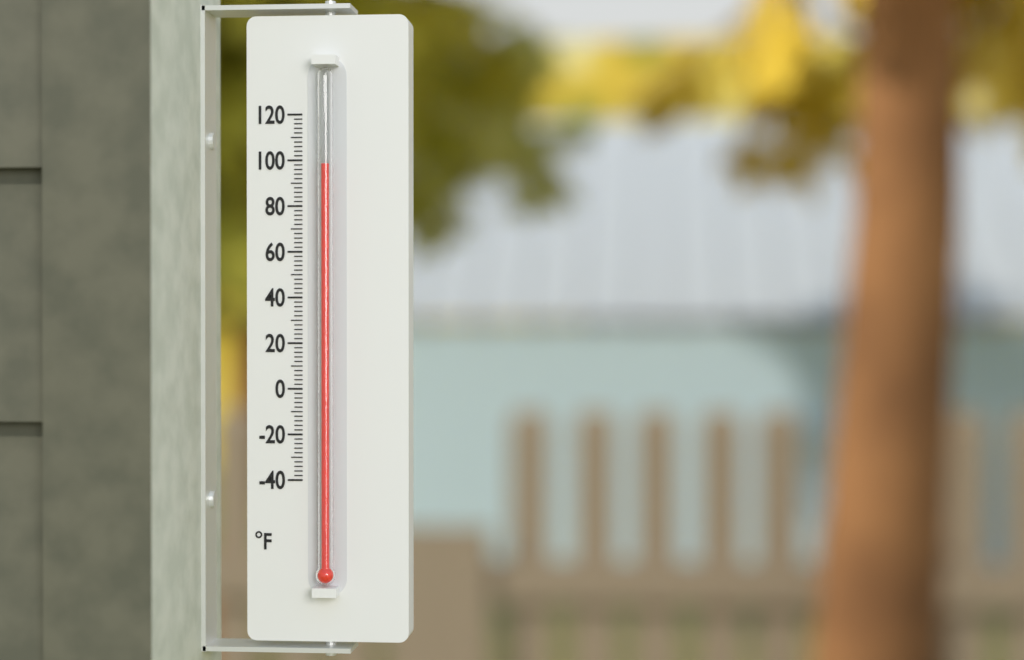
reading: 98 °F
